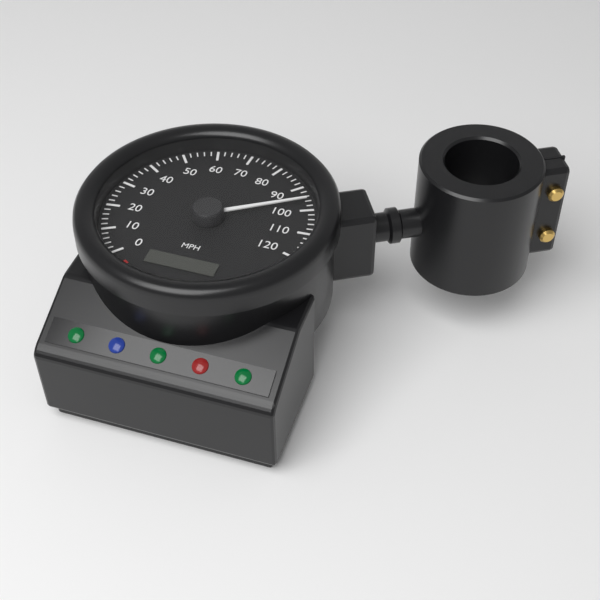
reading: 96 mph
